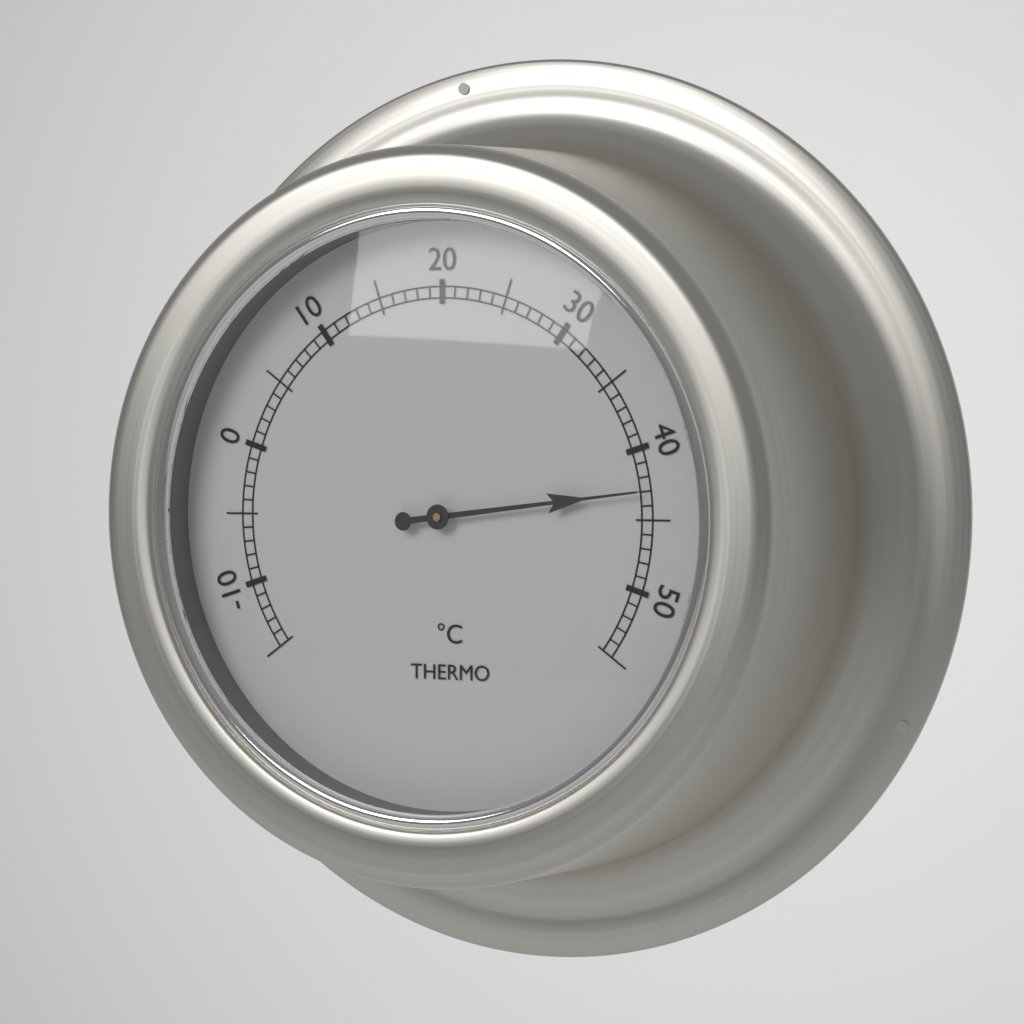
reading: 43 °C
